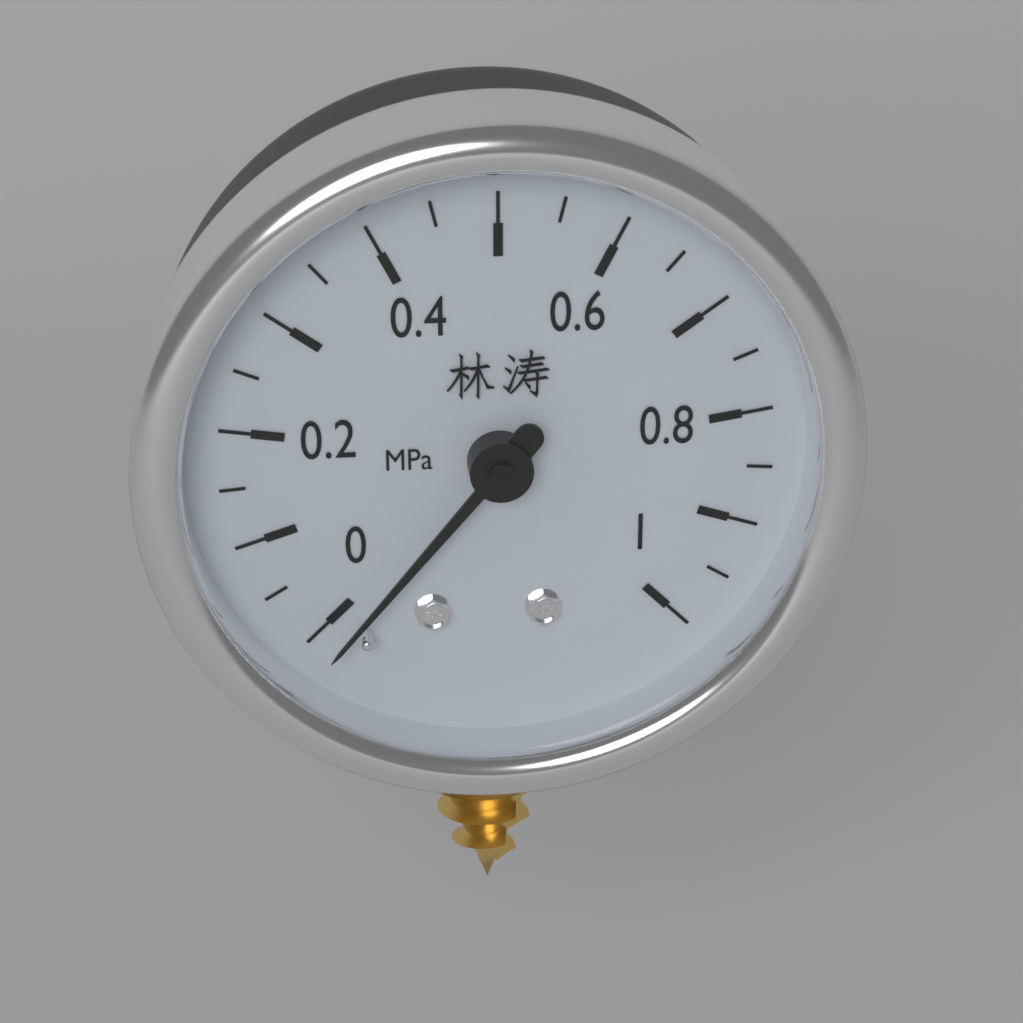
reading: -0.02 MPa
